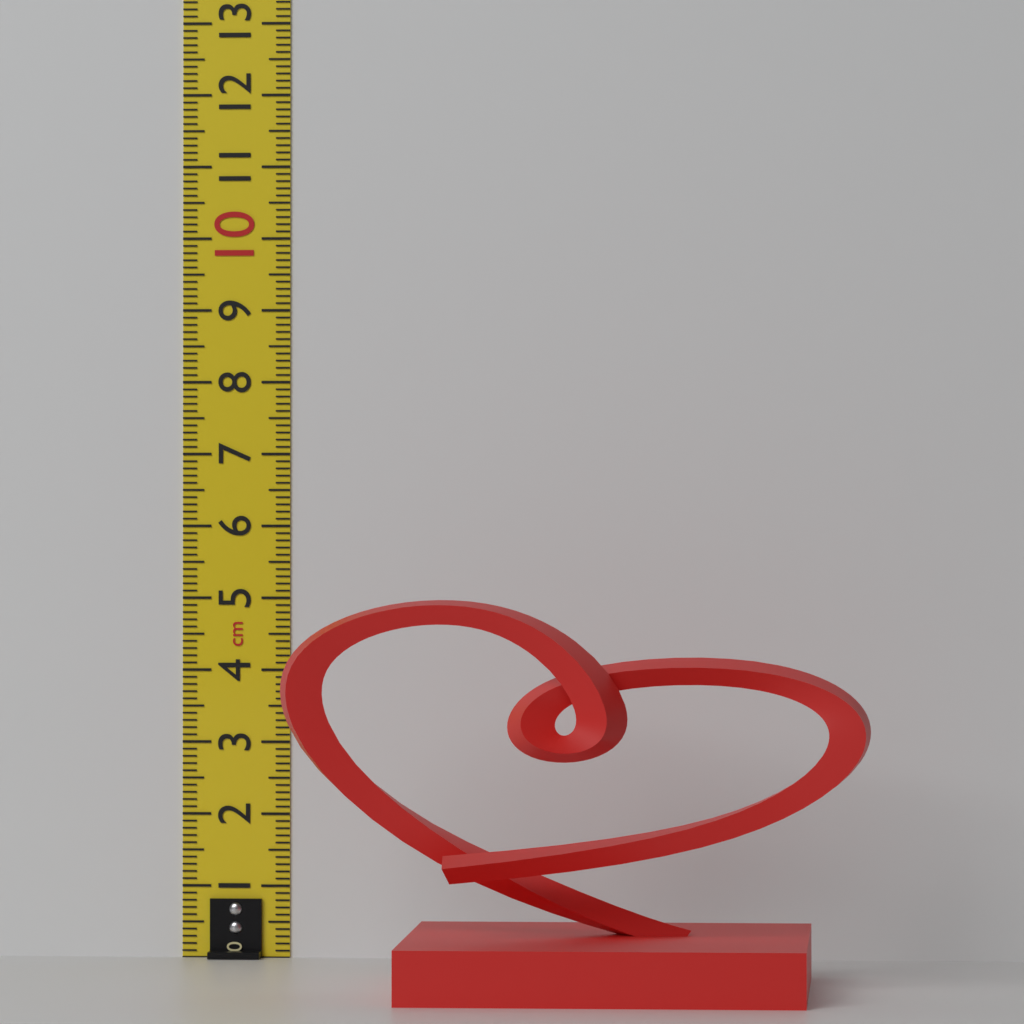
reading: 5.1 cm
